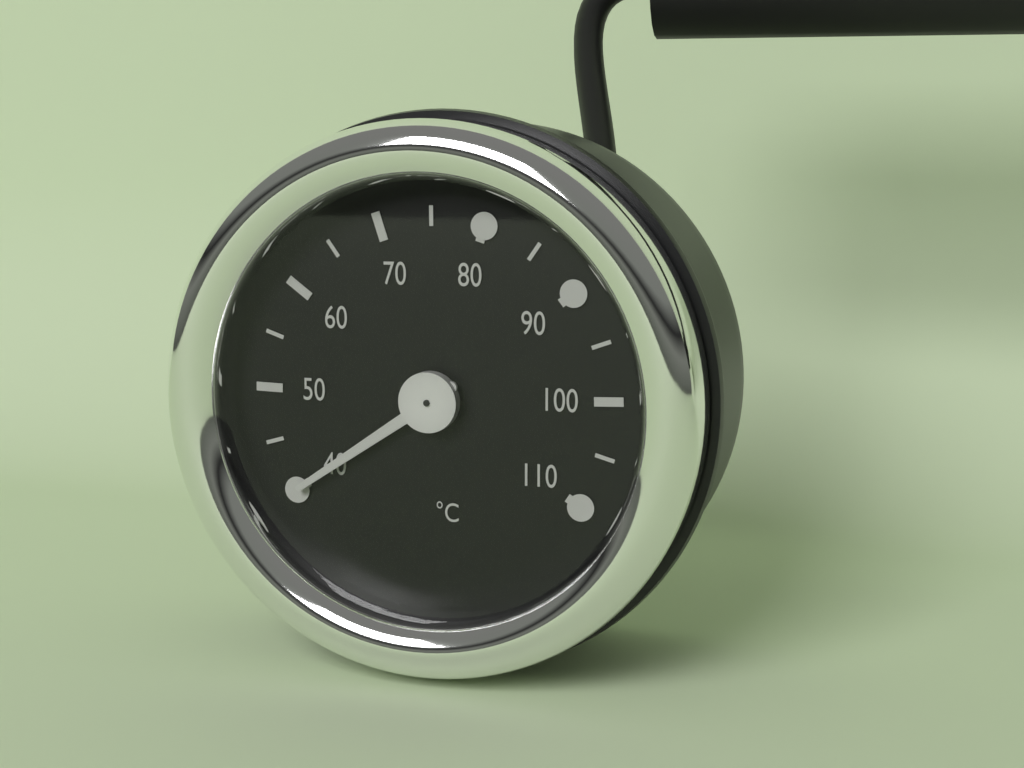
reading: 40 °C
